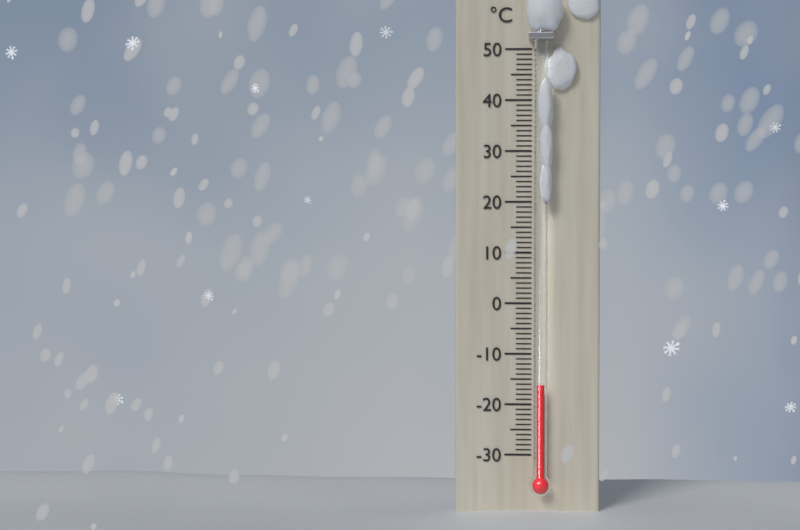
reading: -16 °C
